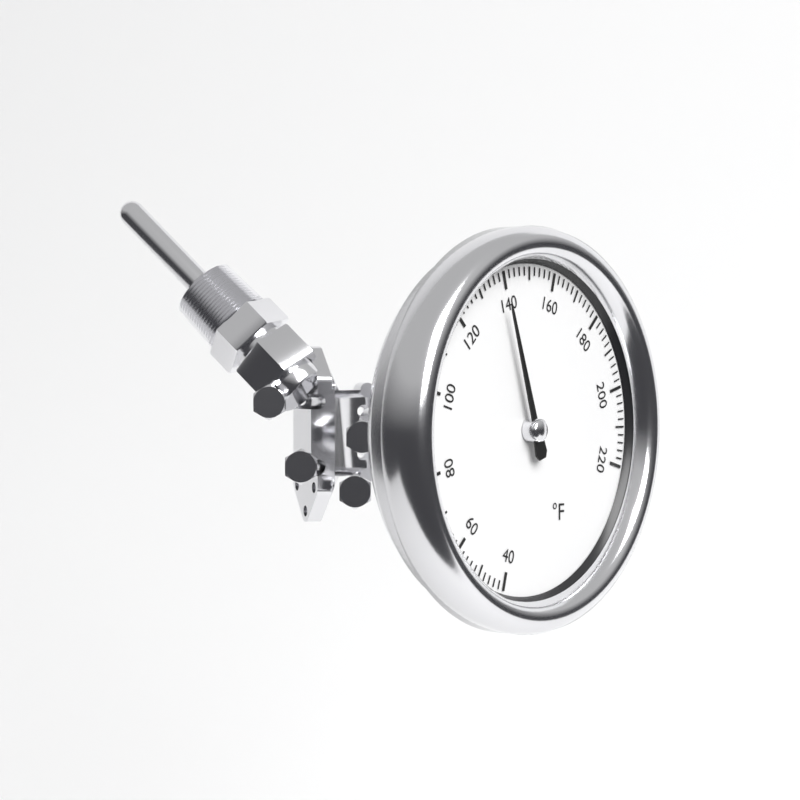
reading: 138 °F
